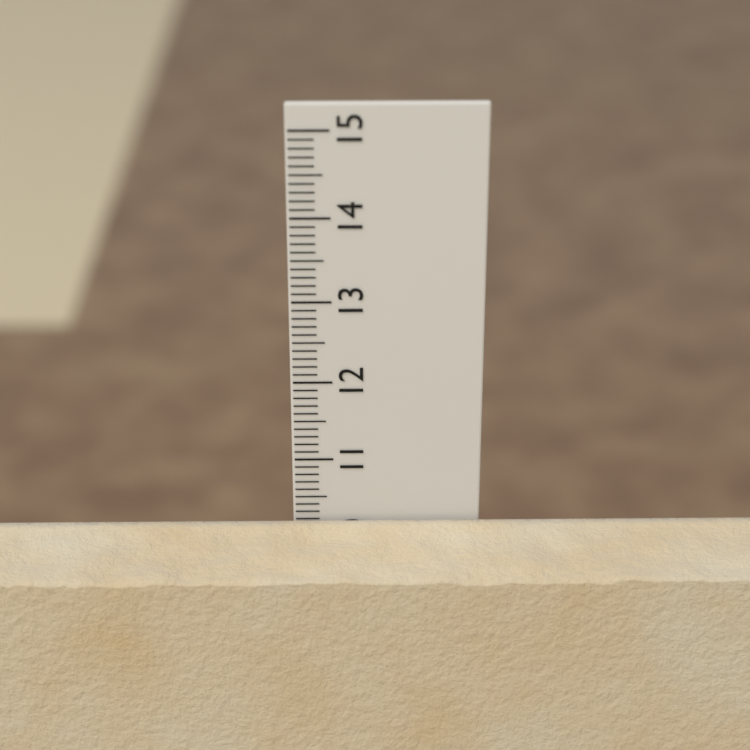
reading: 10.2 cm
